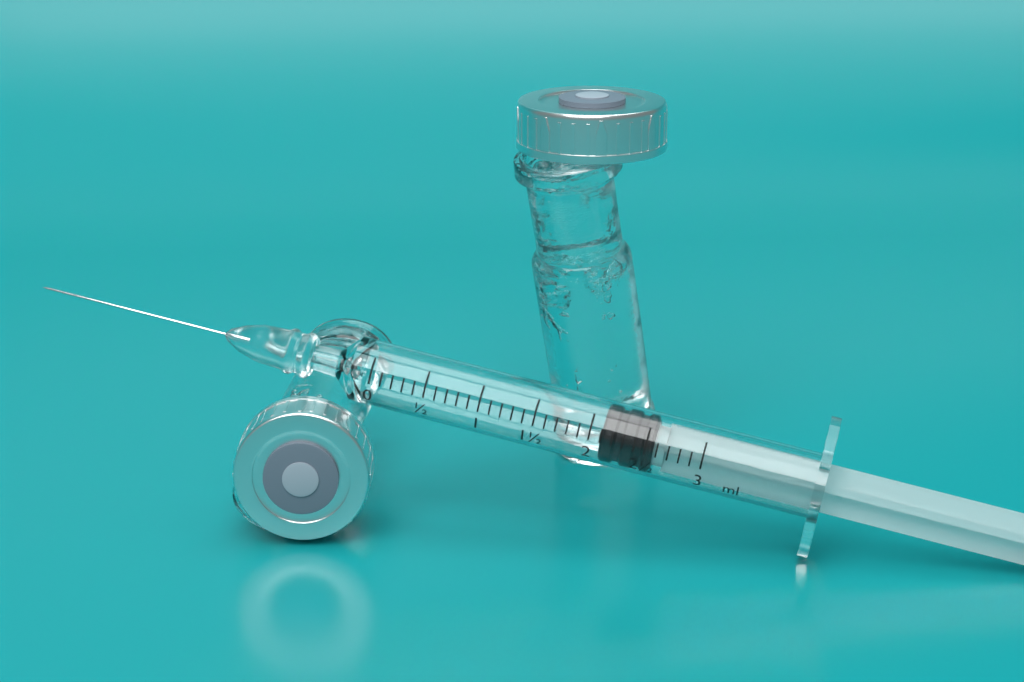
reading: 2.1 ml
